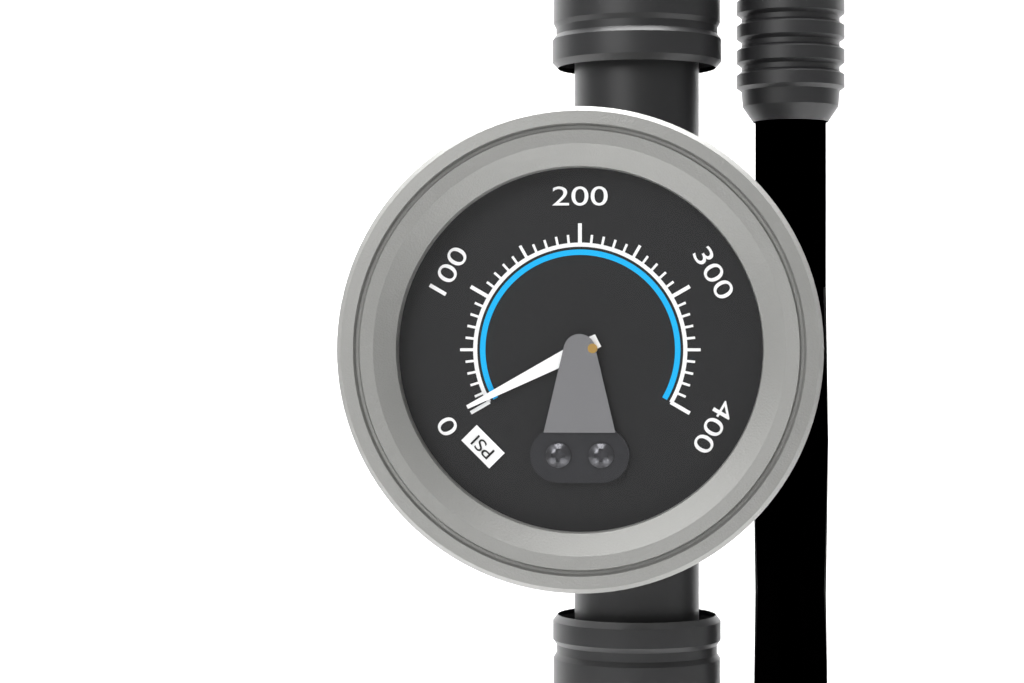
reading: 5 psi
